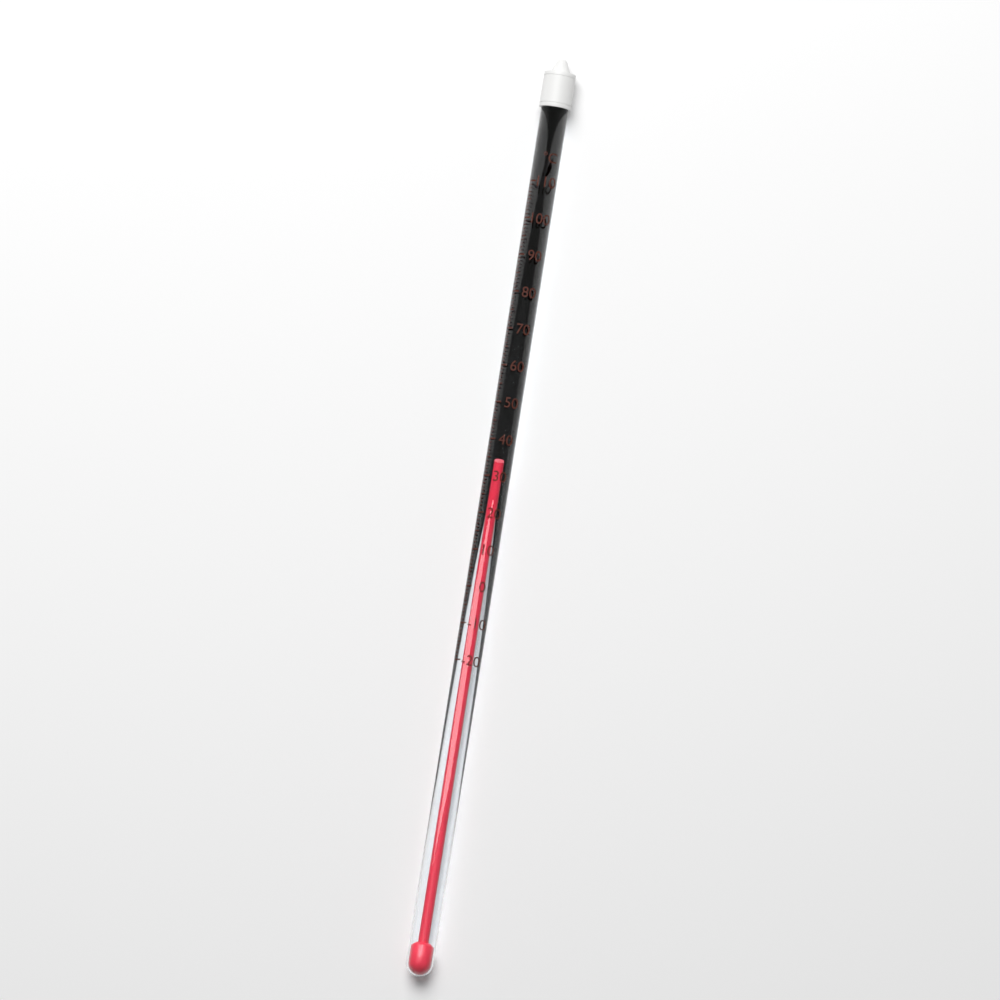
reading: 33 °C
